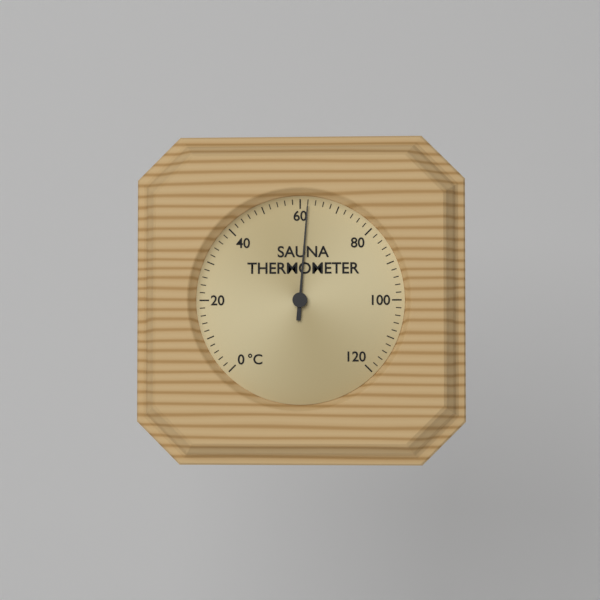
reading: 62 °C
